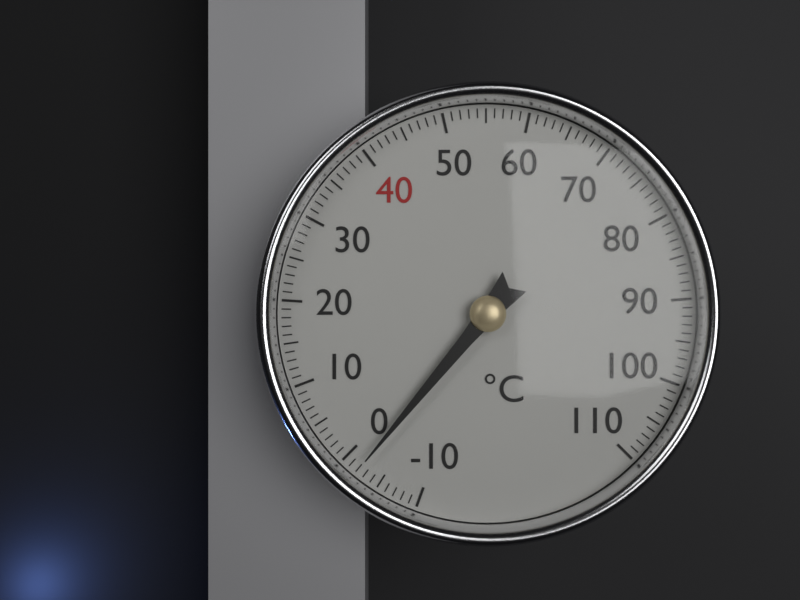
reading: -2 °C
